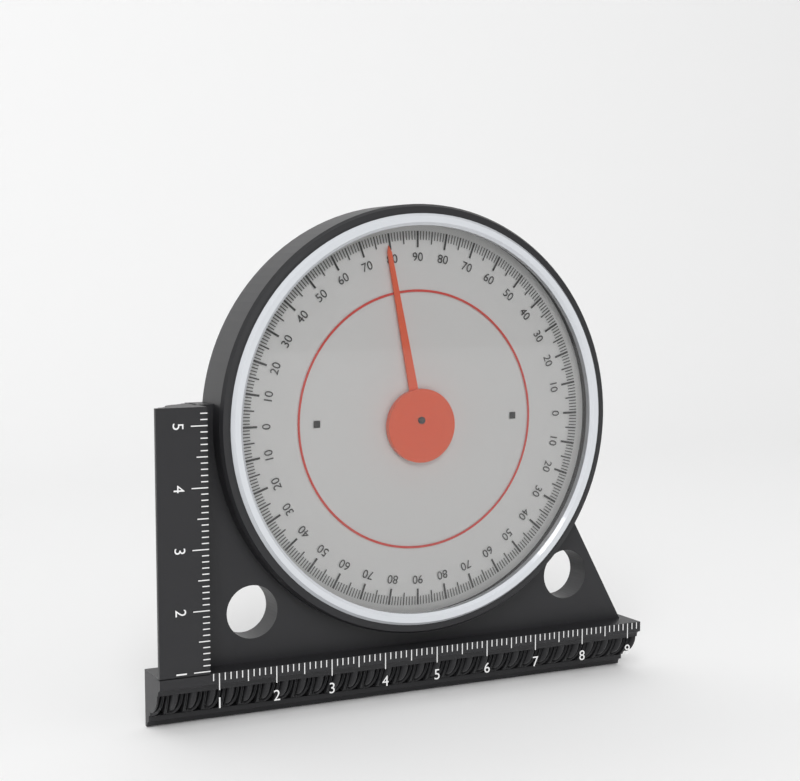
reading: 79 (no unit)
